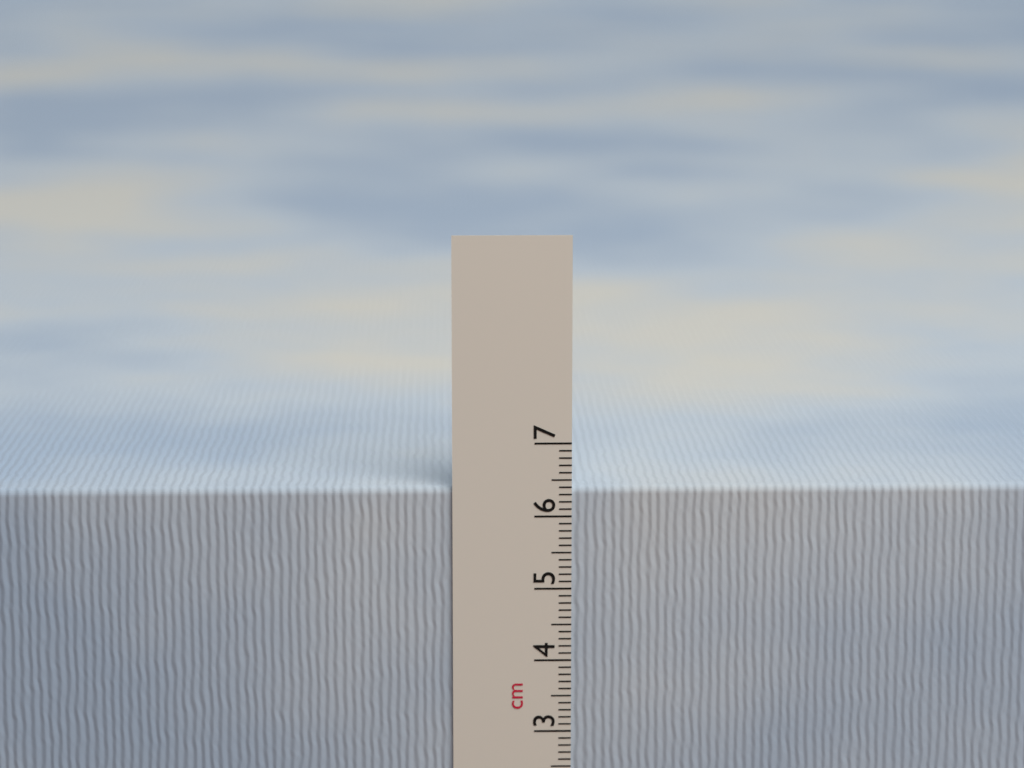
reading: 6.4 cm
